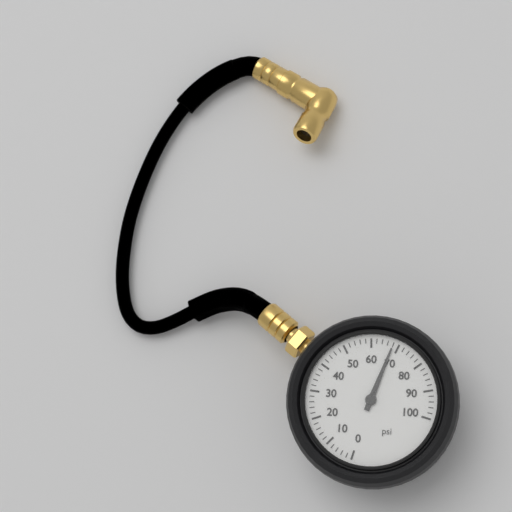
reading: 68 psi
